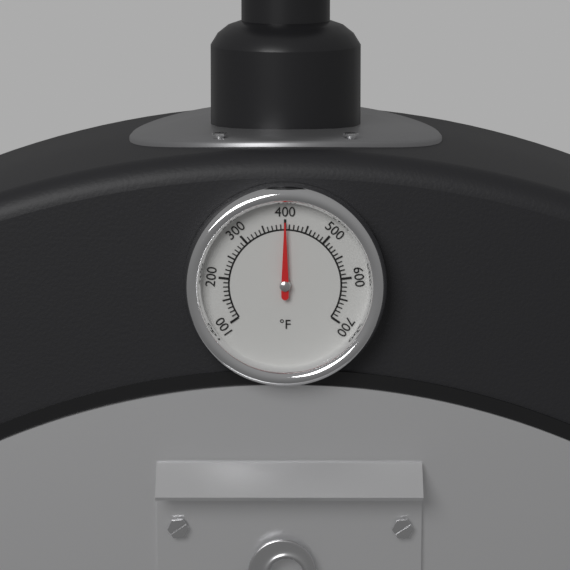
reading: 400 °F
